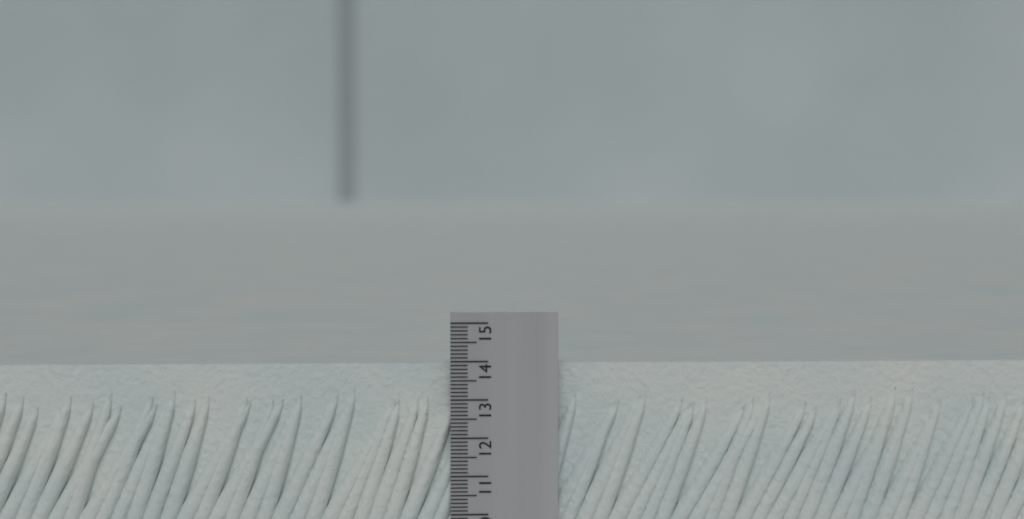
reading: 13.9 (no unit)
